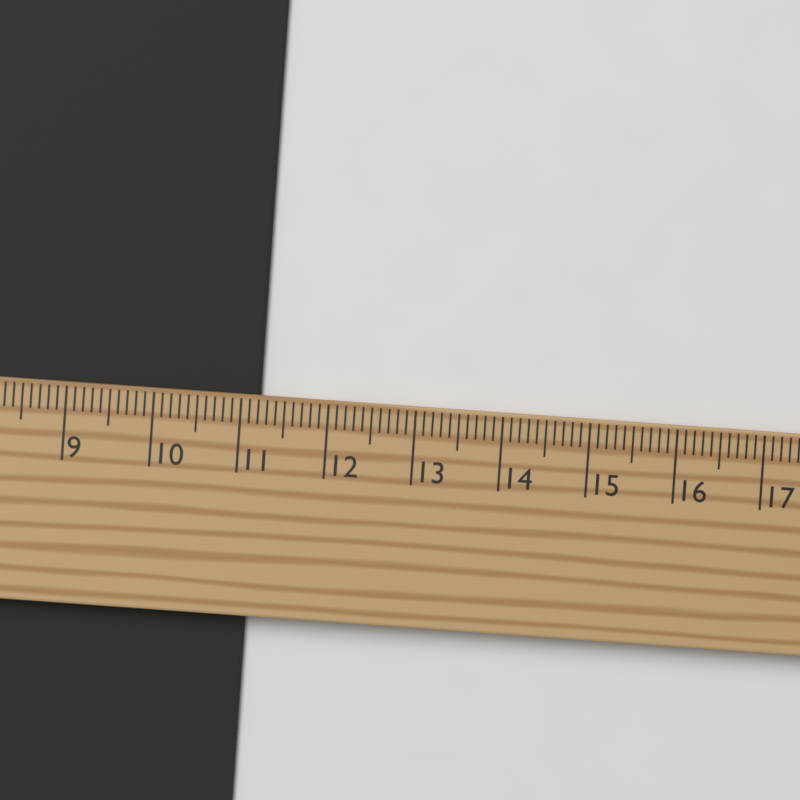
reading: 11.2 cm
